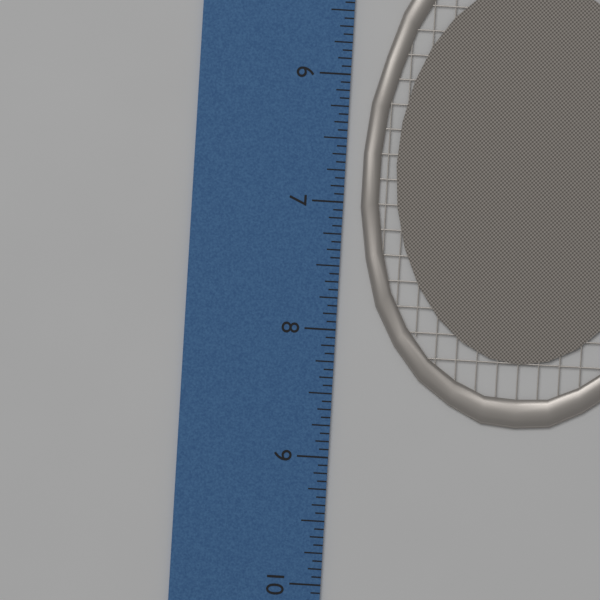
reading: 8.6875 inch
